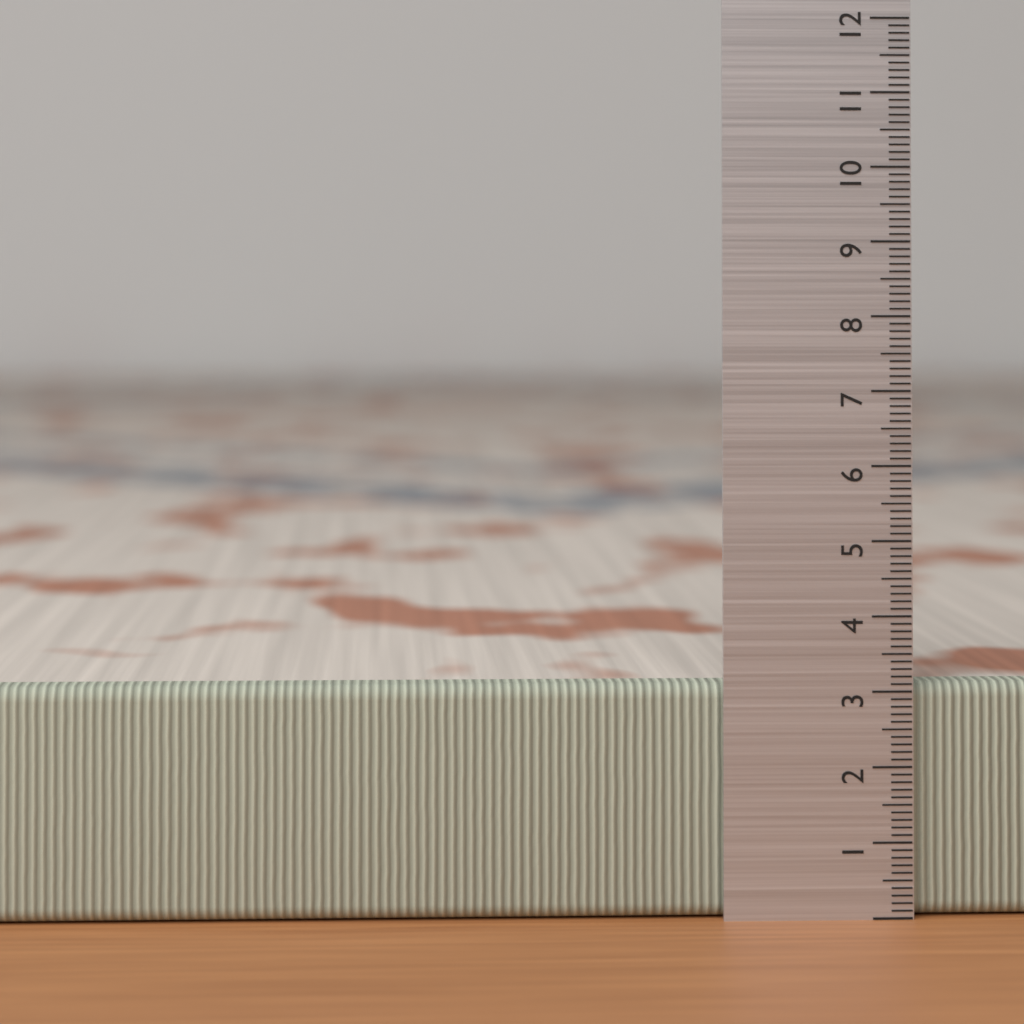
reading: 3.1 (no unit)
